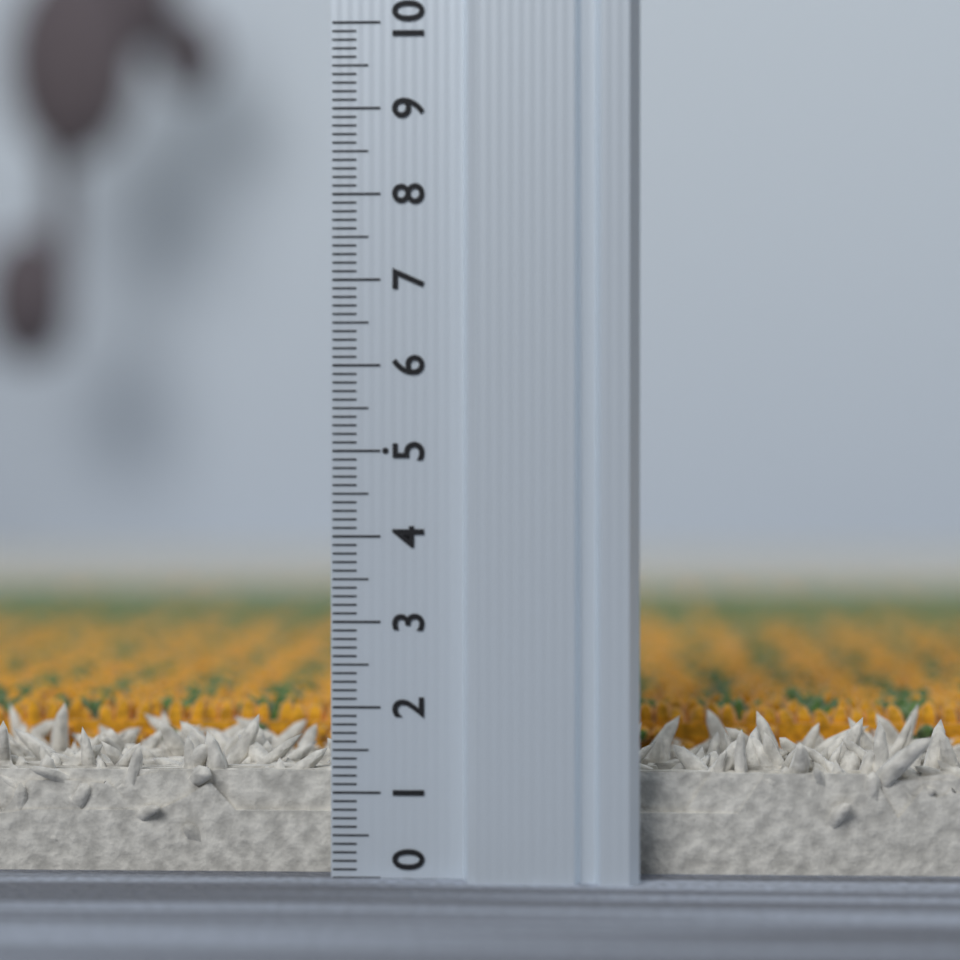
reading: 1.8 (no unit)
